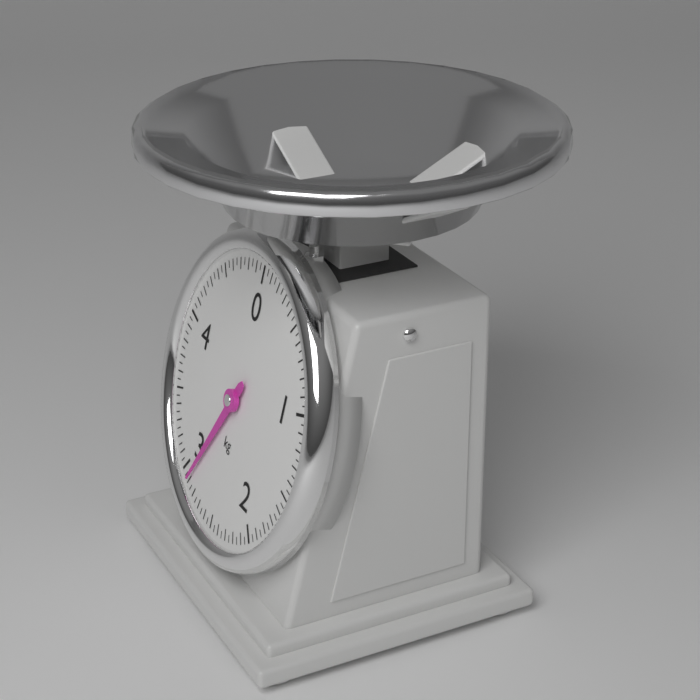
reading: 2.90 kg
